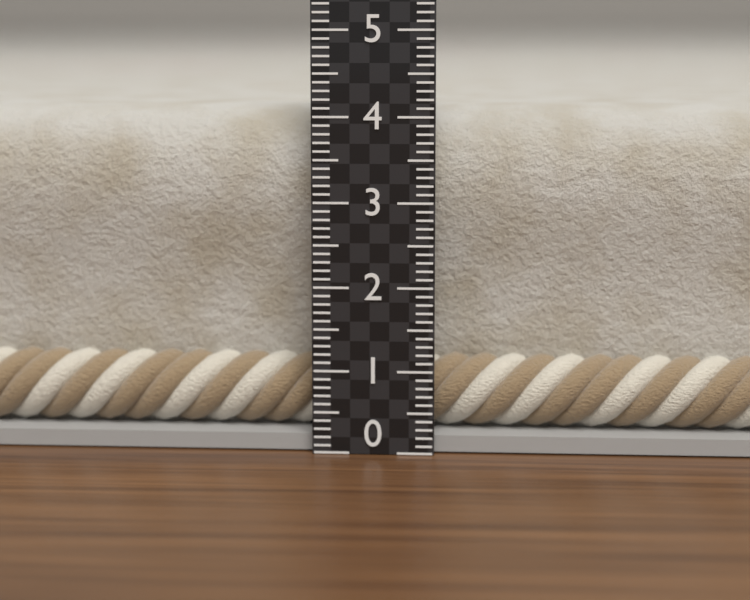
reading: 4.1 (no unit)
